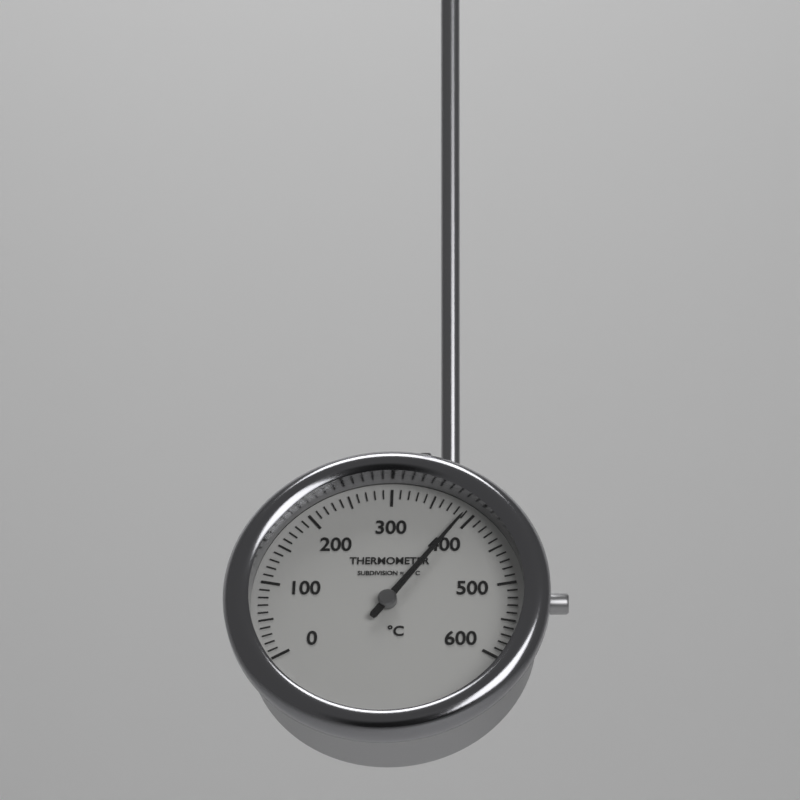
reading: 390 °C
